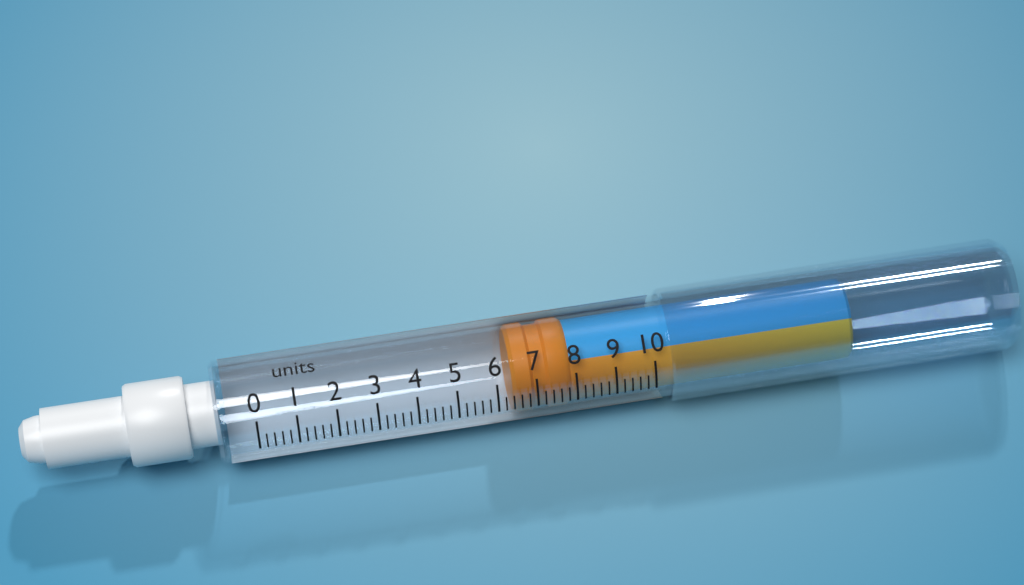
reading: 6.4 units
